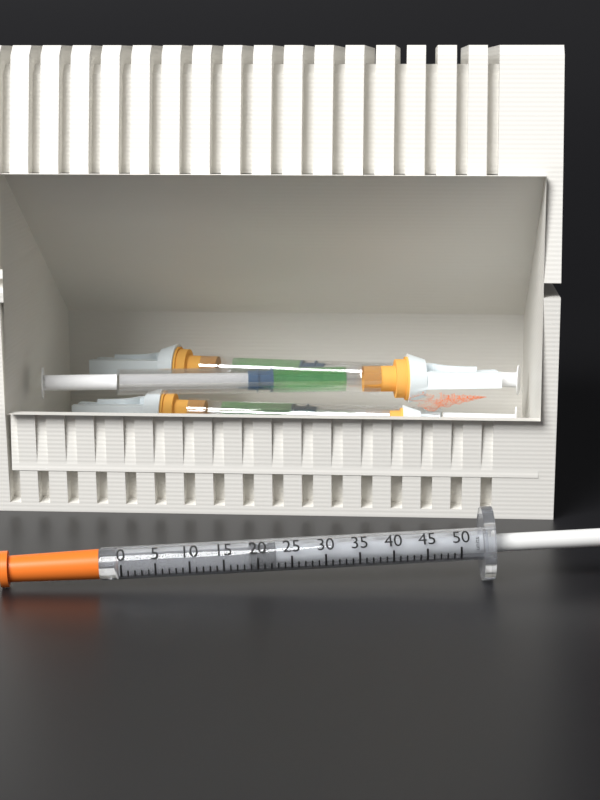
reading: 19 units
